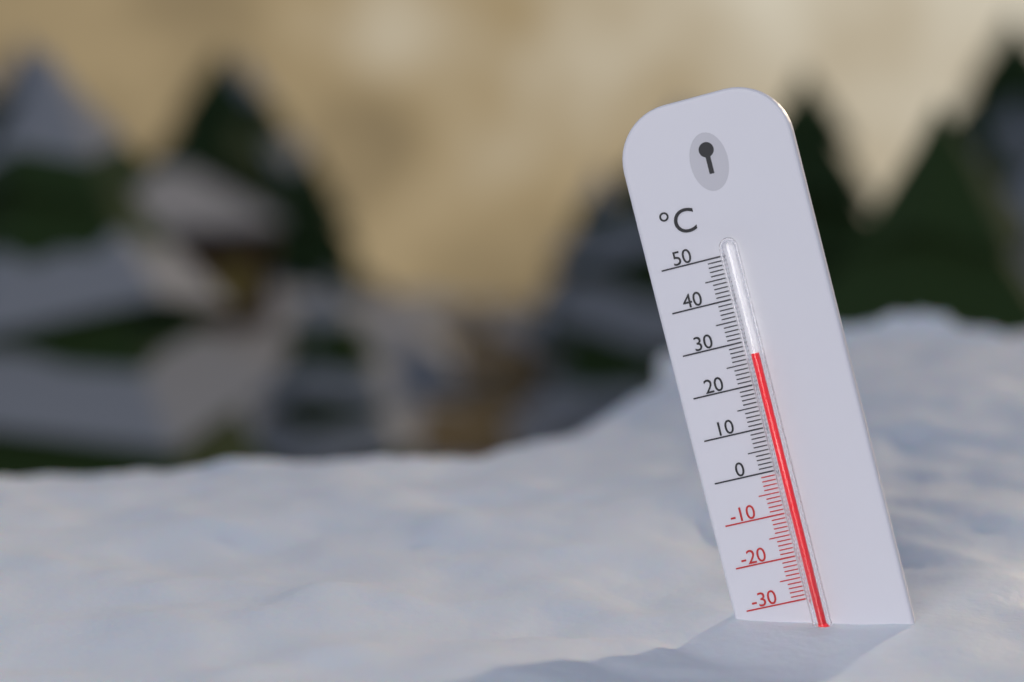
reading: 27 °C
